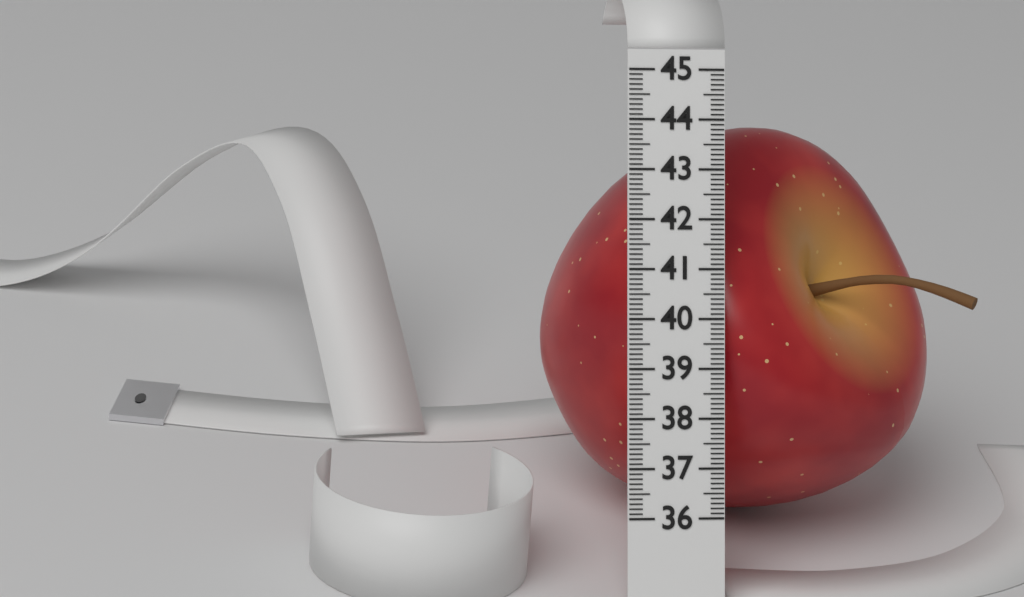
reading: 44.0 (no unit)
